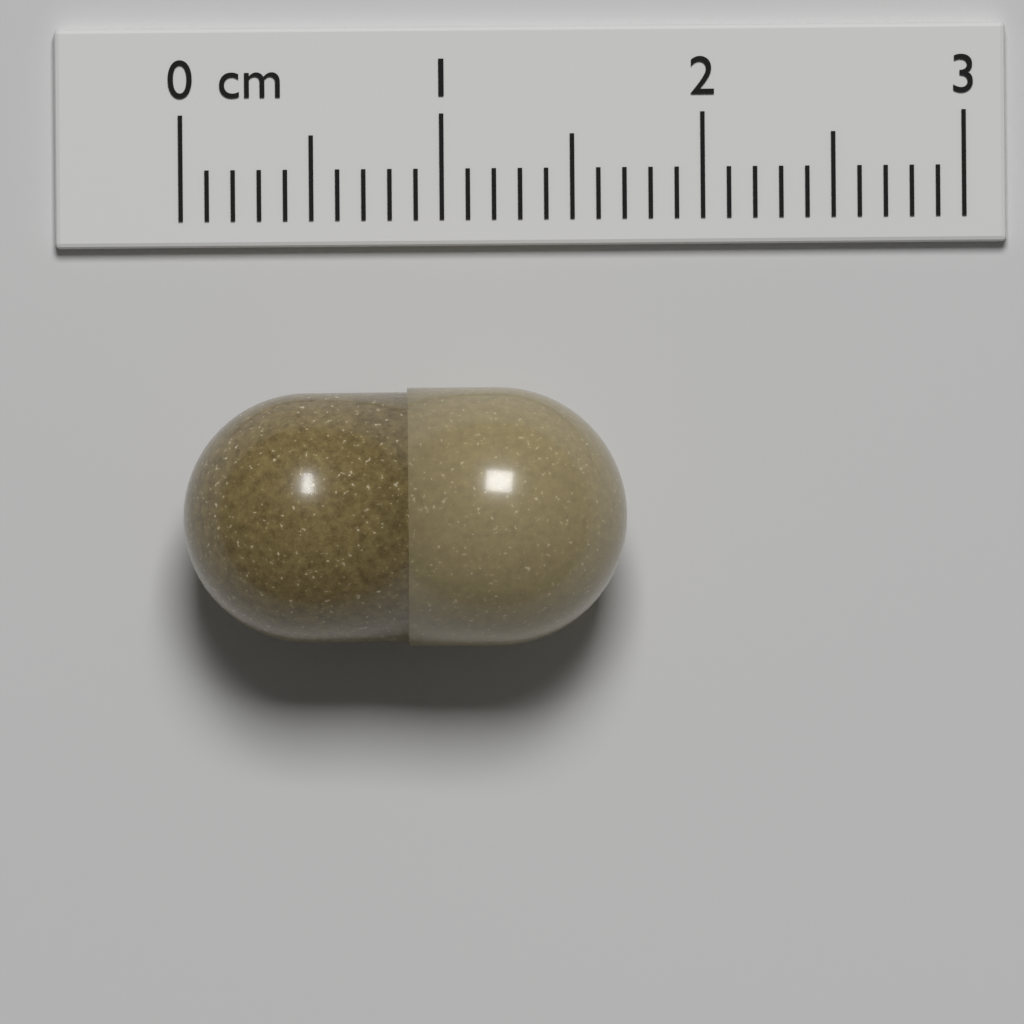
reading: 1.7 cm
